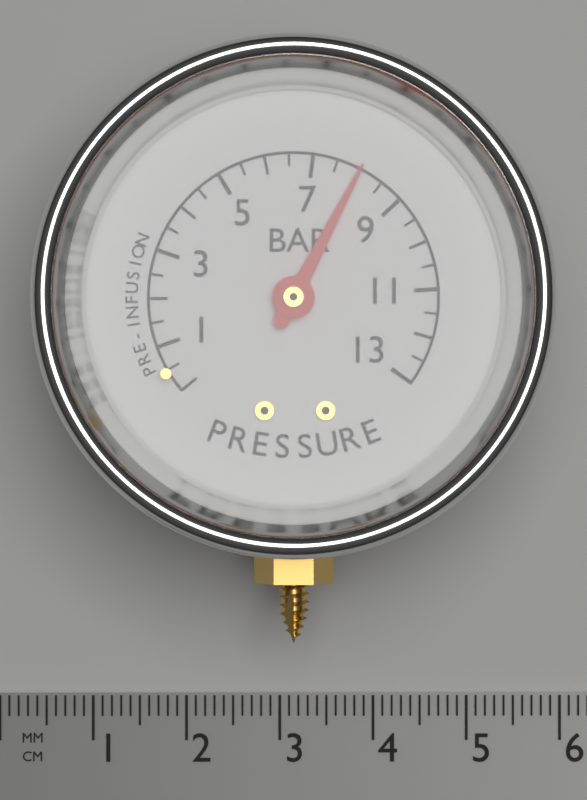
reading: 8.0 bar
